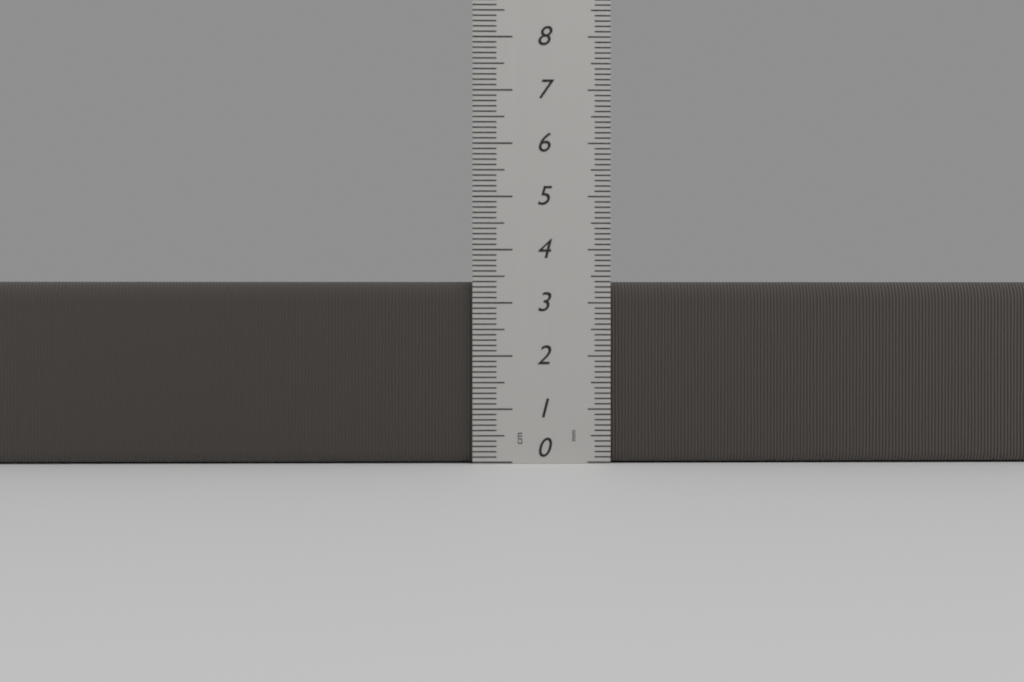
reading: 3.4 cm
